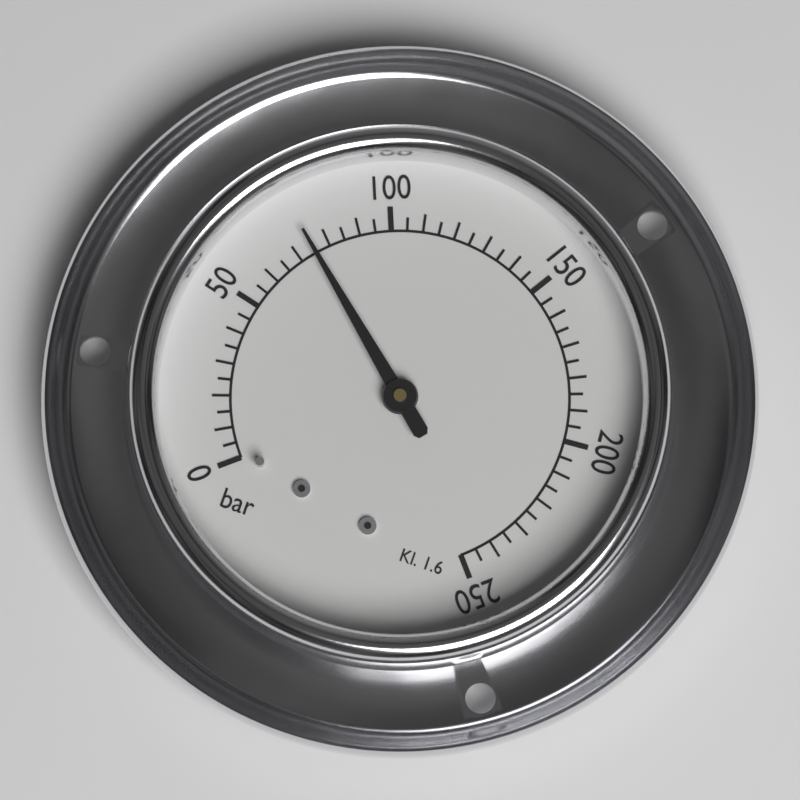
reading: 75 bar
